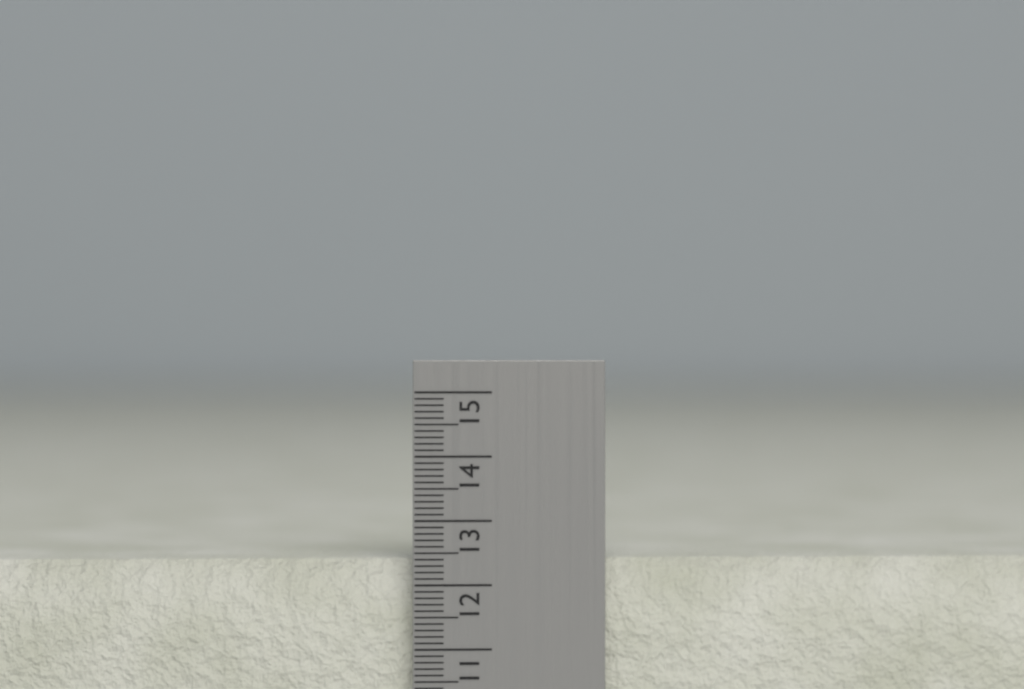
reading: 12.4 cm
